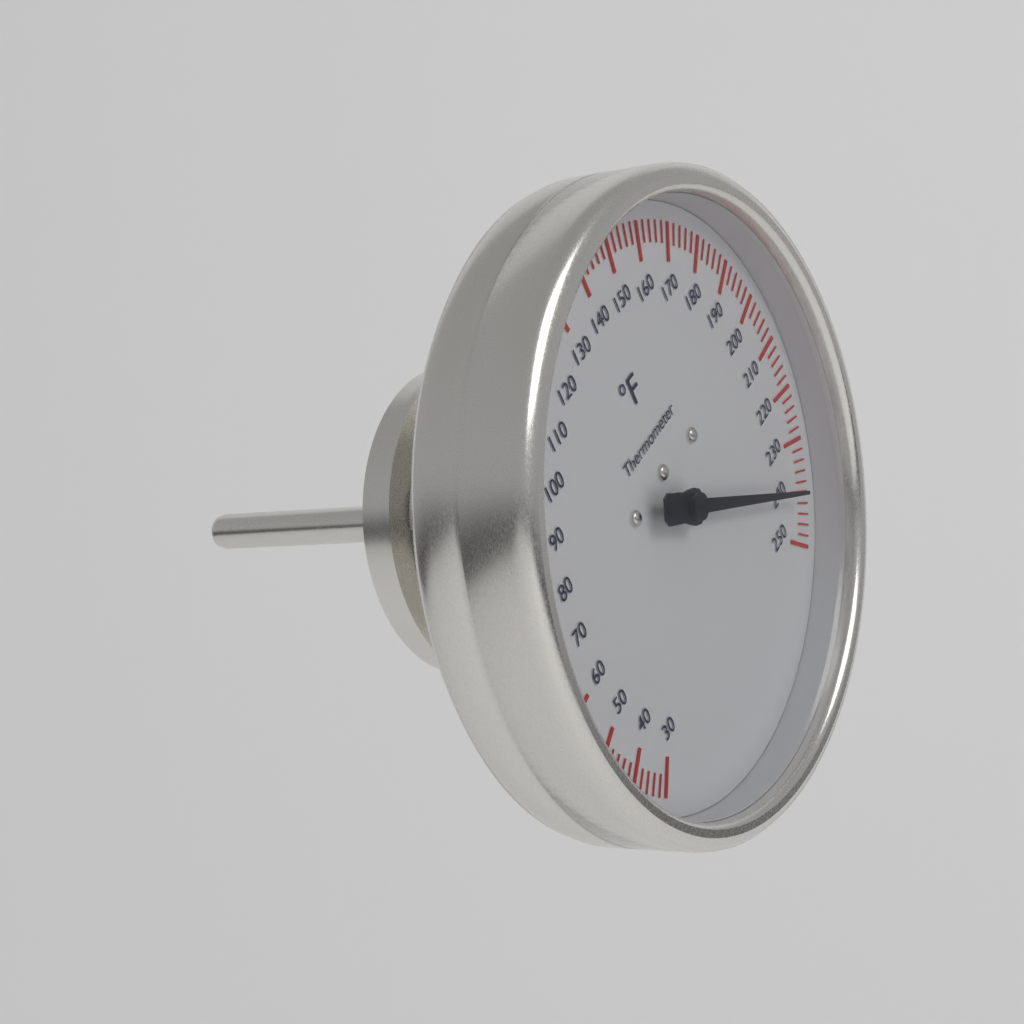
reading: 240 °F
